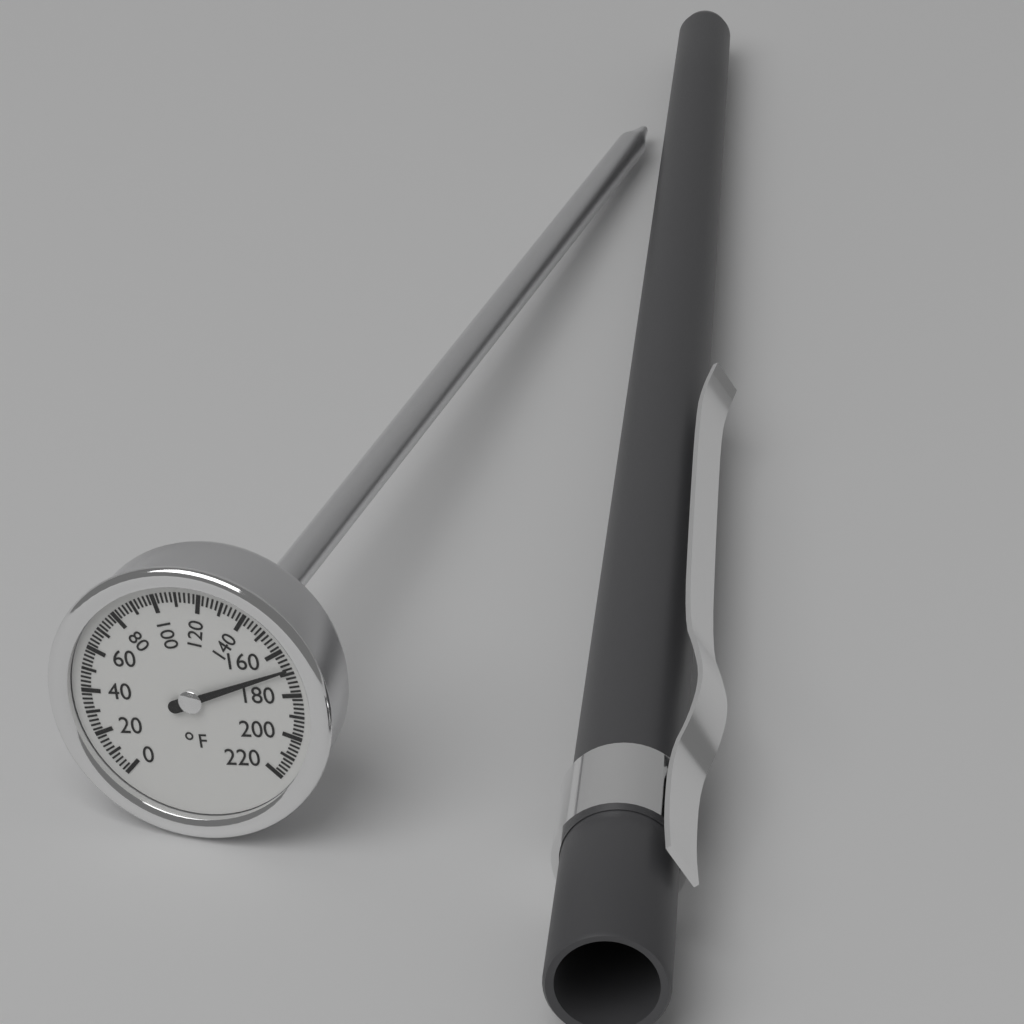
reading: 168 °F
